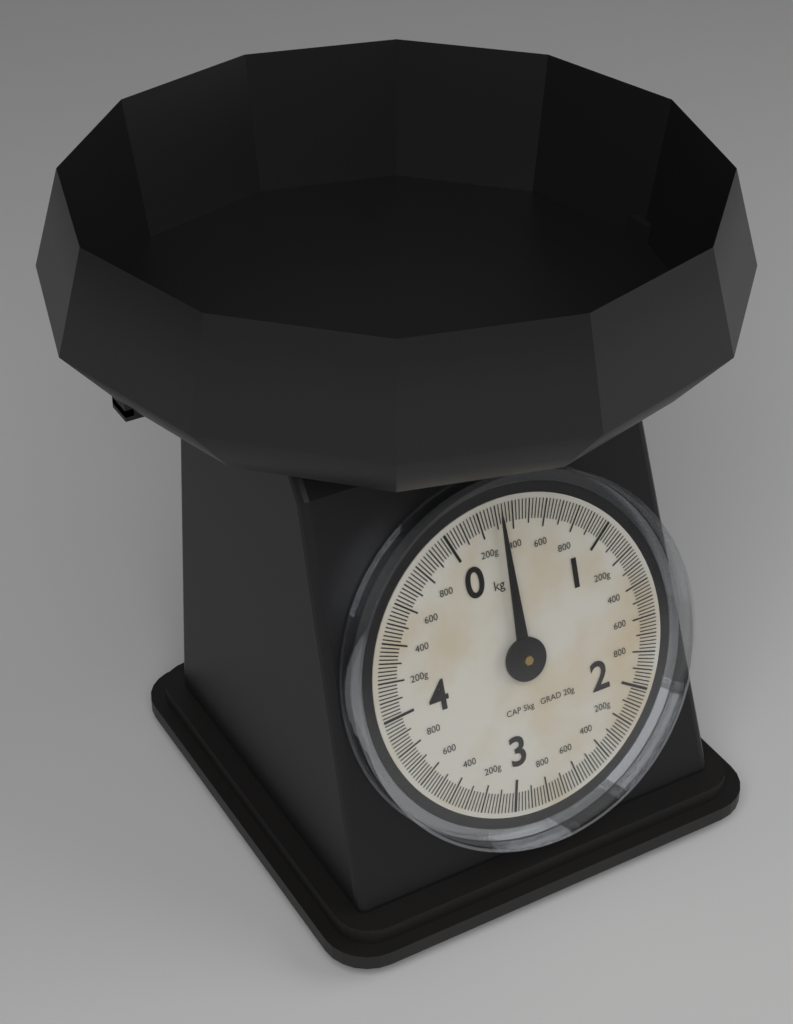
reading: 0.32 kg
